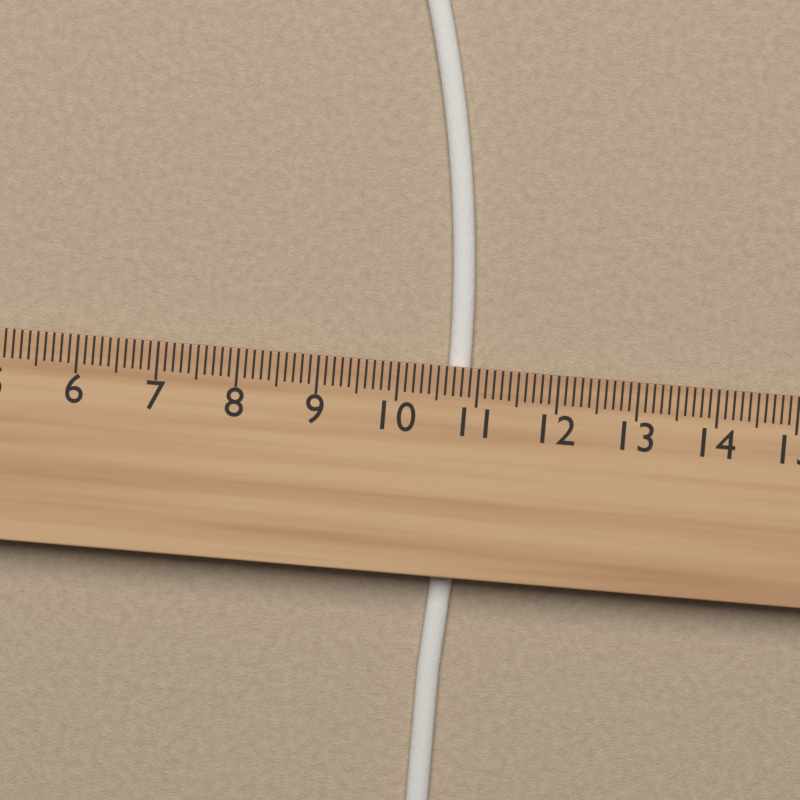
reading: 10.9 cm
